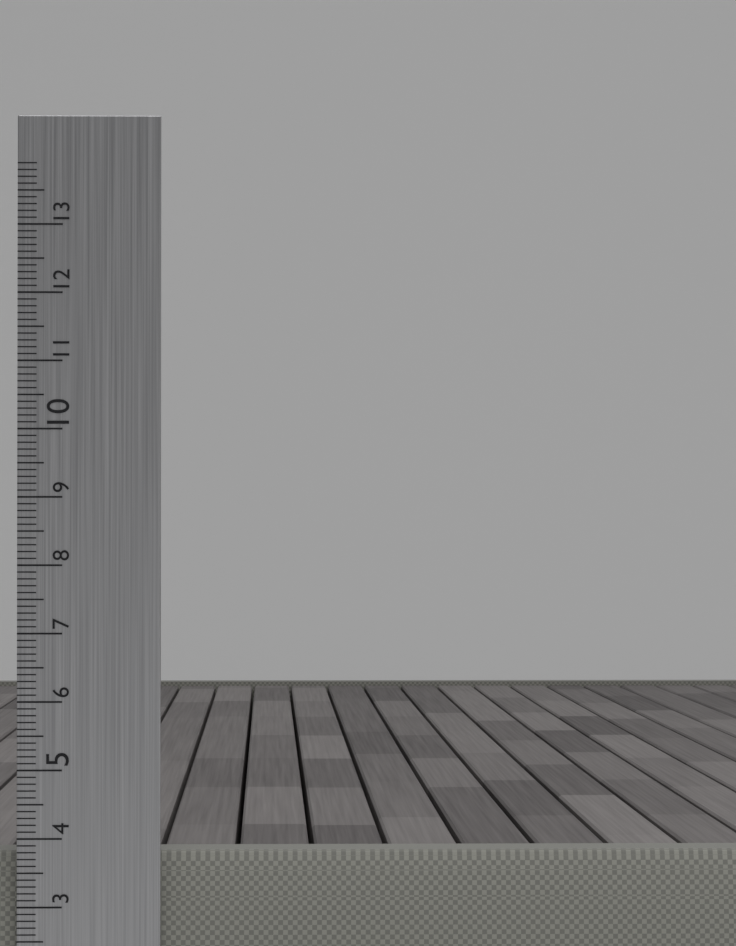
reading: 3.8 cm
